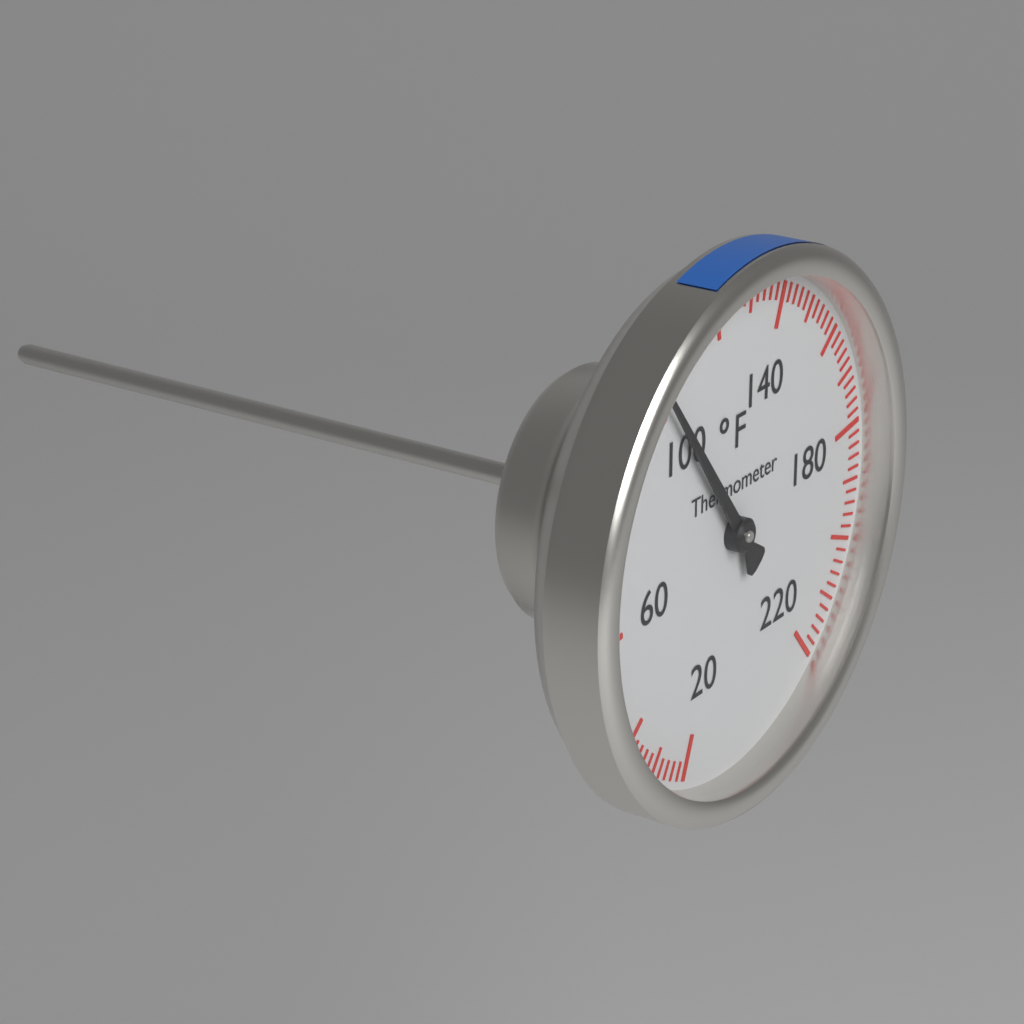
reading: 102 °F
